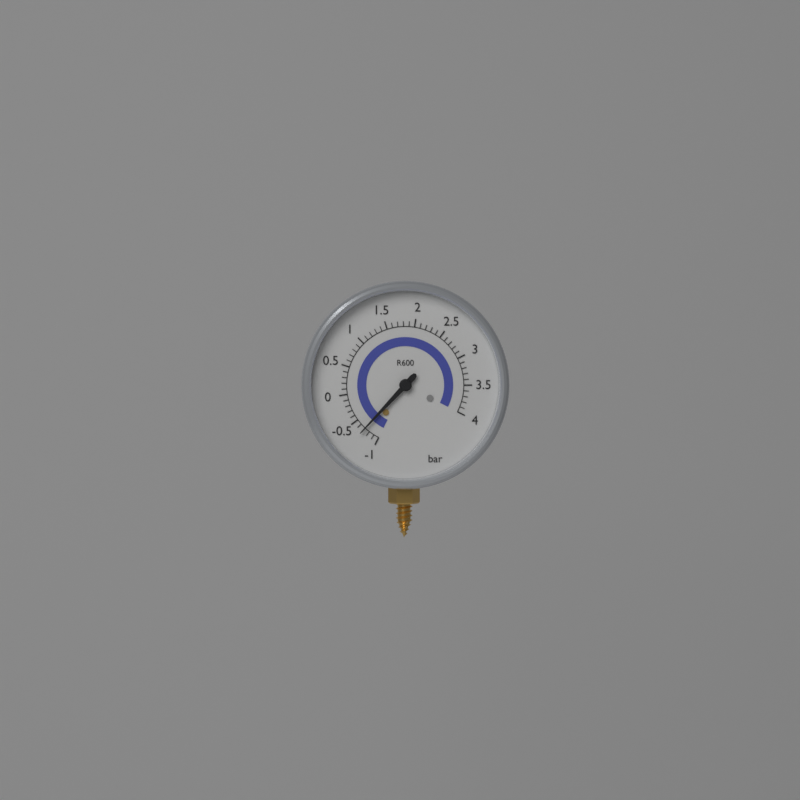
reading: -0.7 bar
